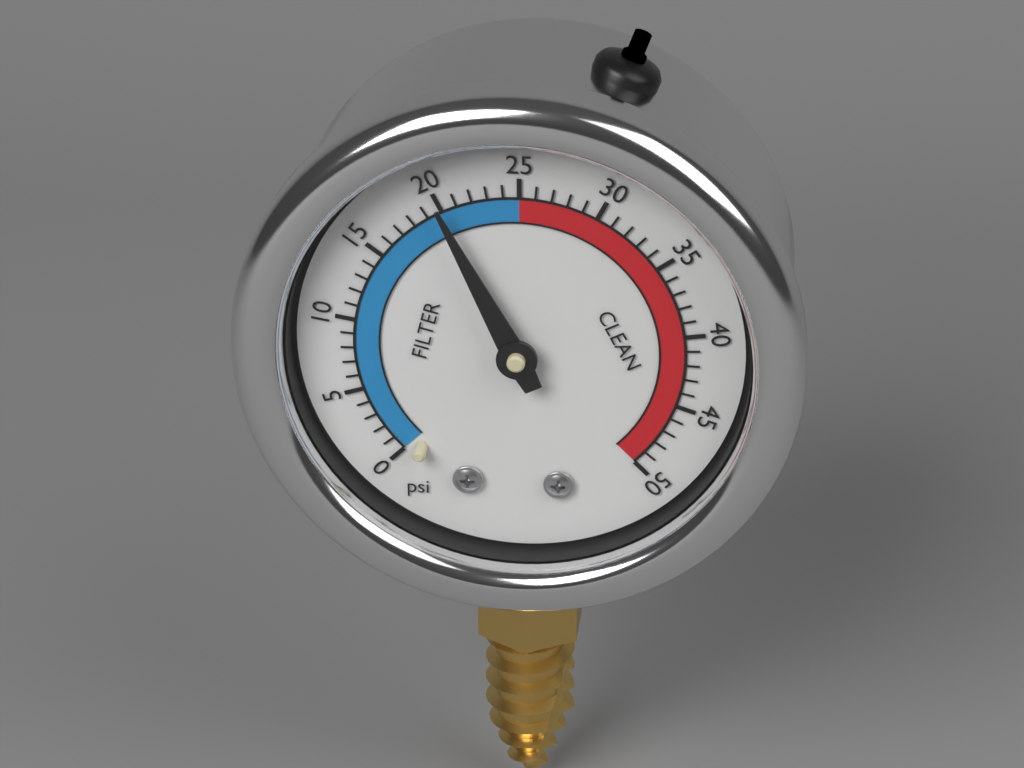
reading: 20 psi
